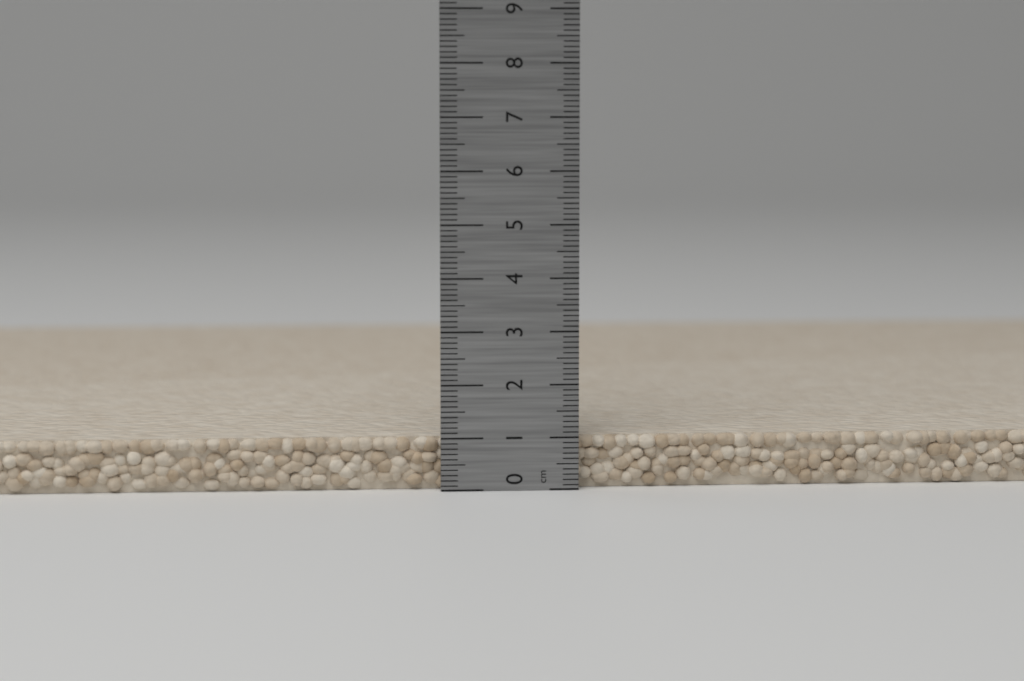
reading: 1.0 cm
